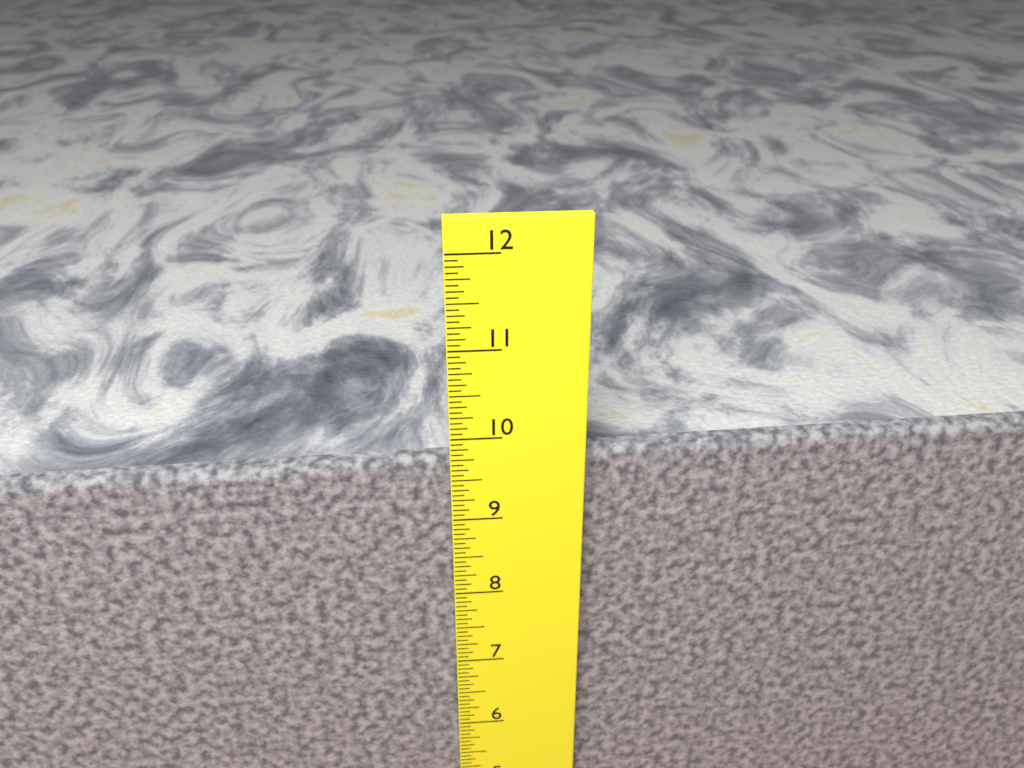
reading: 9.6875 in
